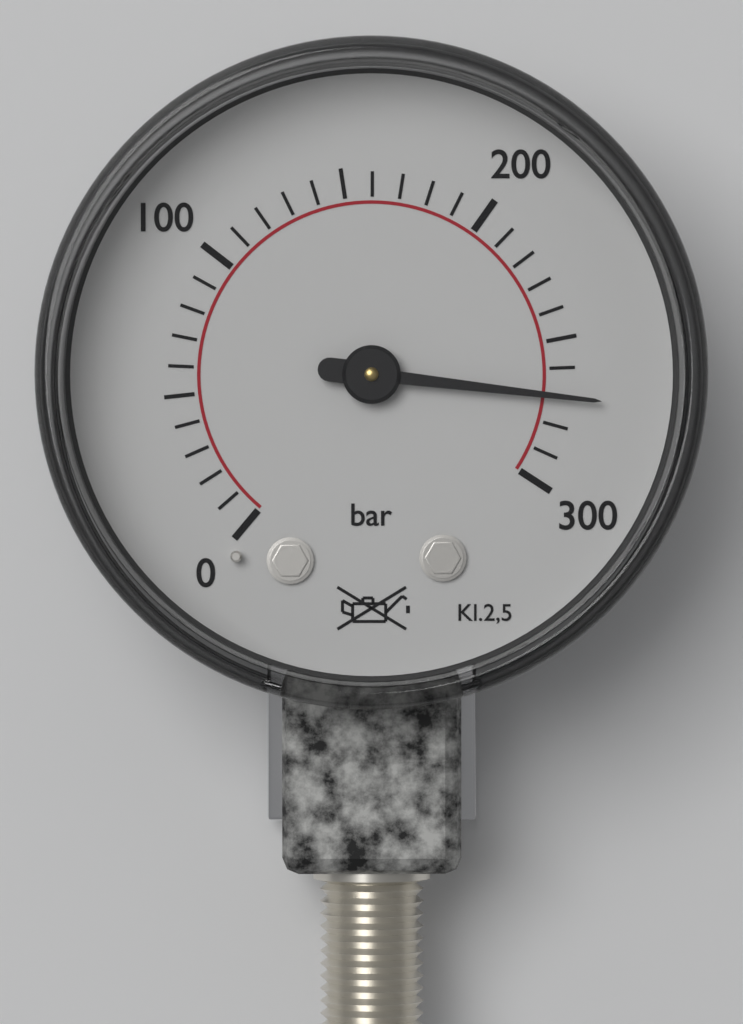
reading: 270 bar
